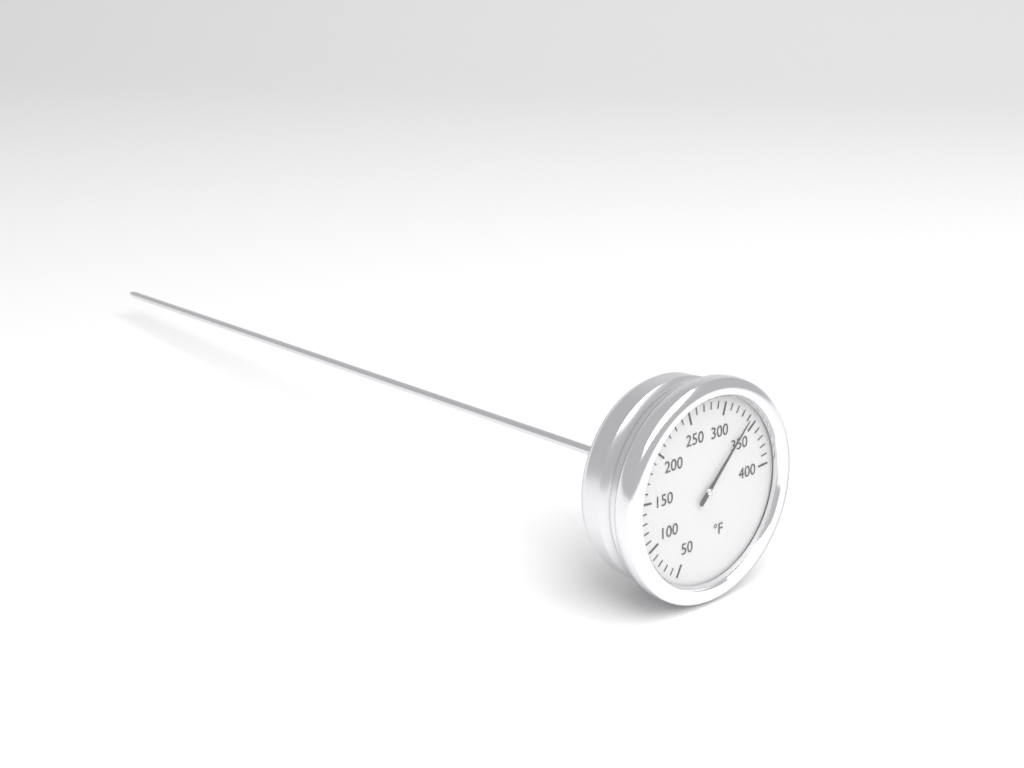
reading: 340 °F
